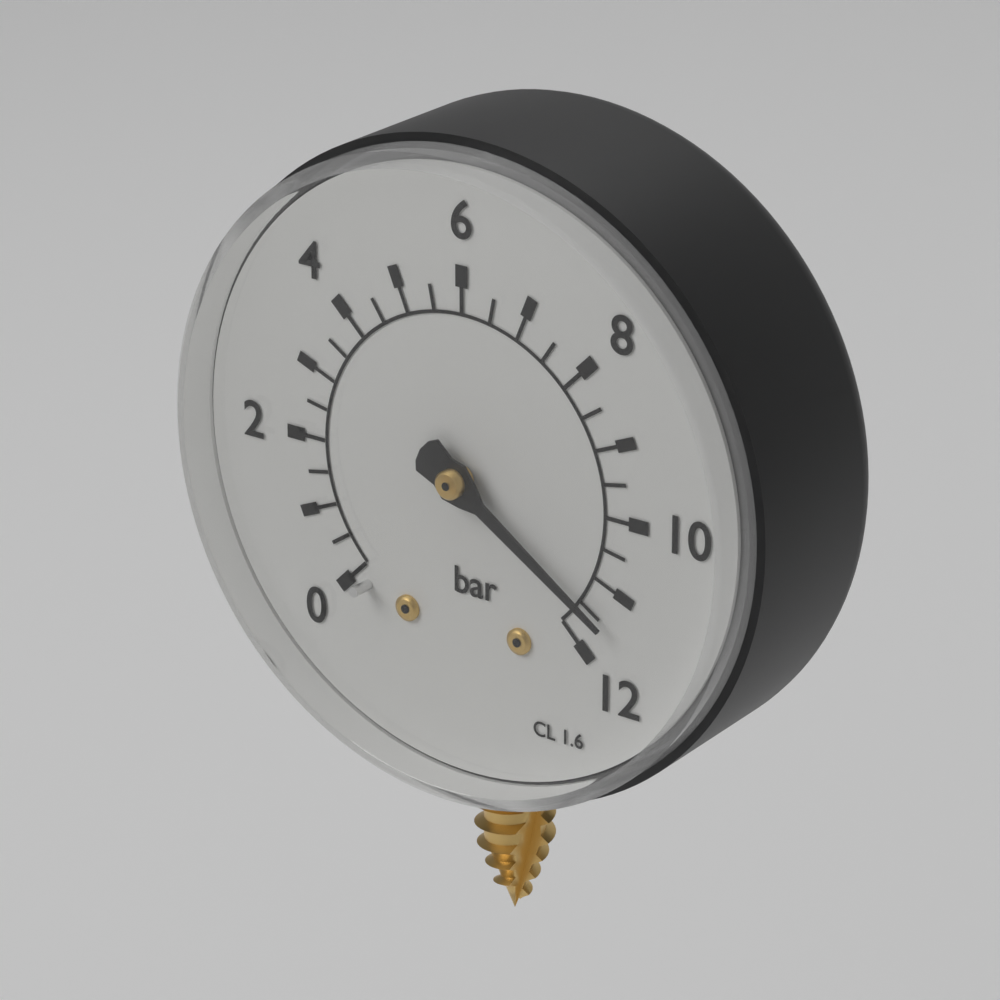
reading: 11.5 bar
